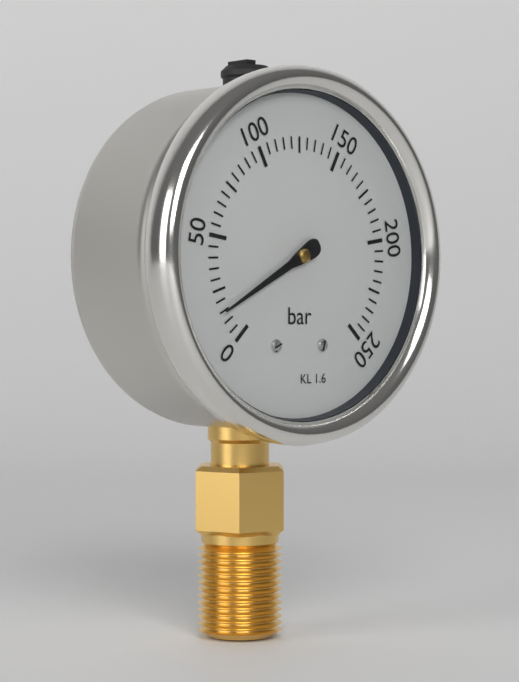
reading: 15 bar
